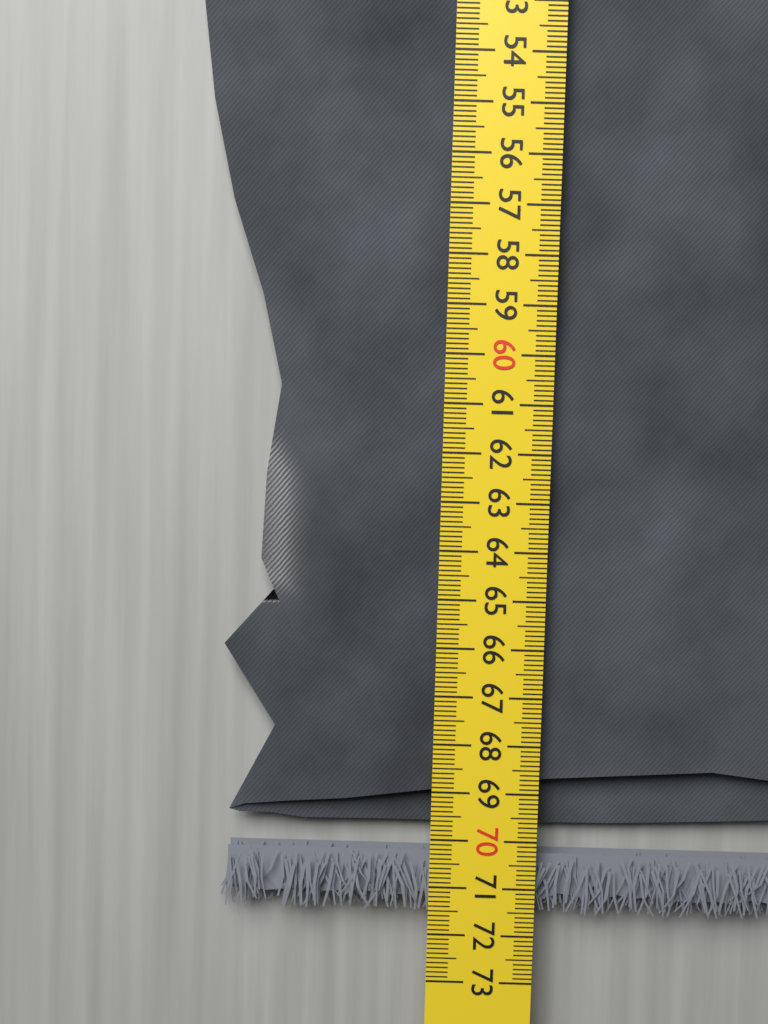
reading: 71.6 cm
